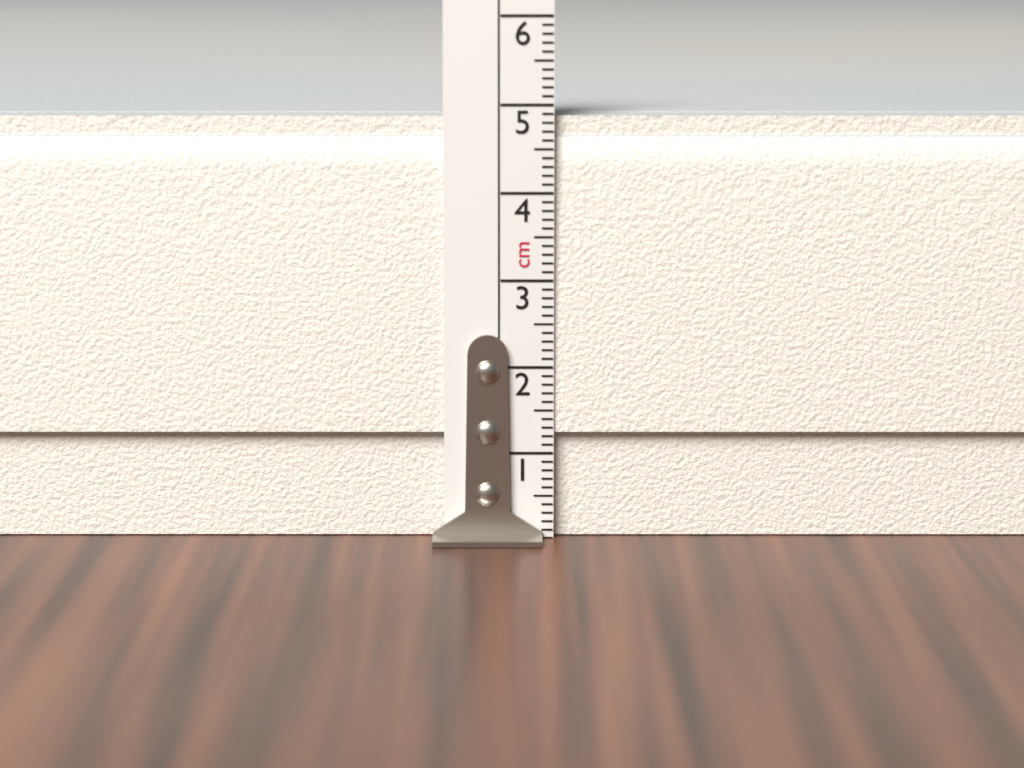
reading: 4.9 cm
